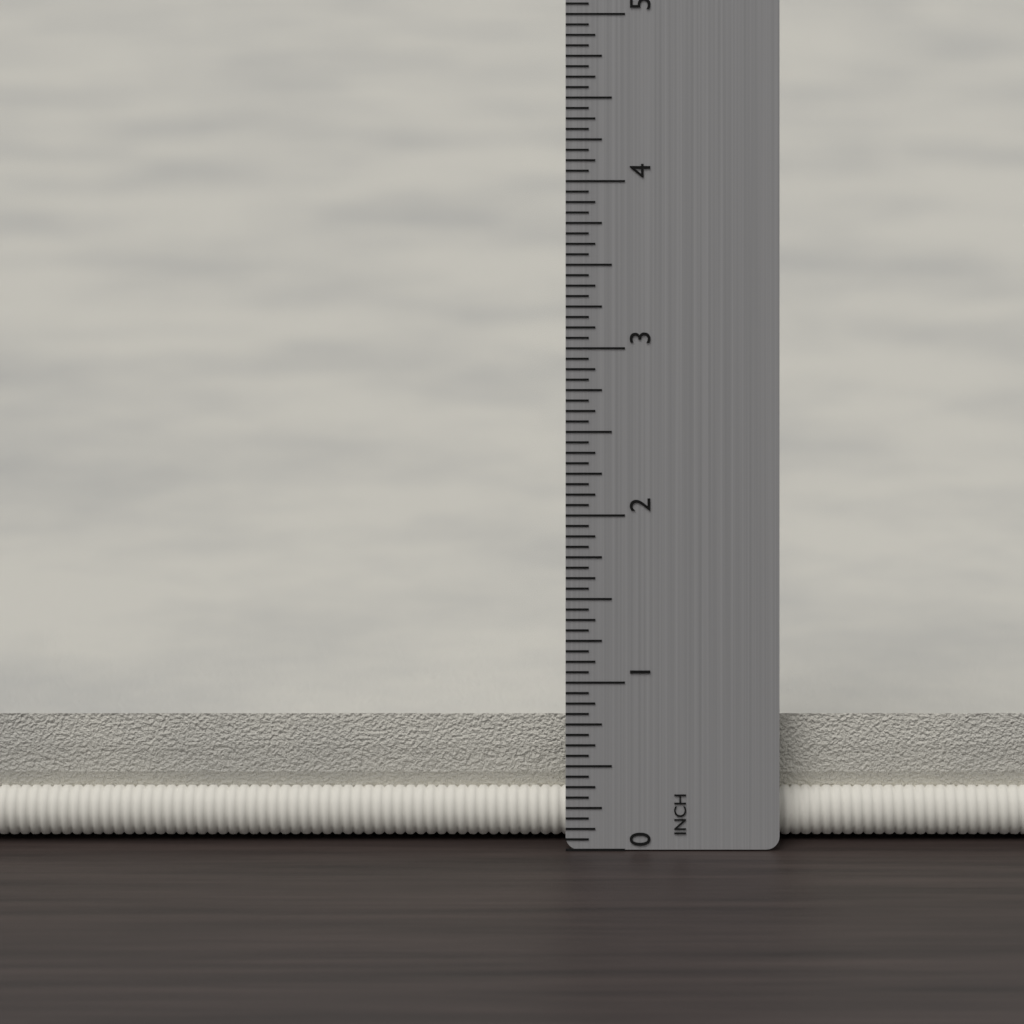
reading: 0.7500 in
